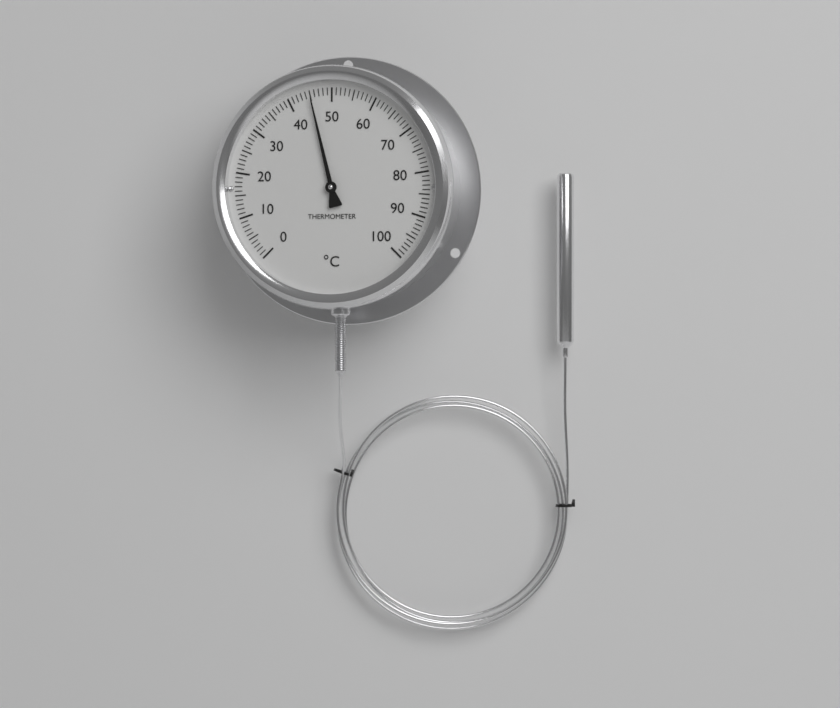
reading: 45 °C
